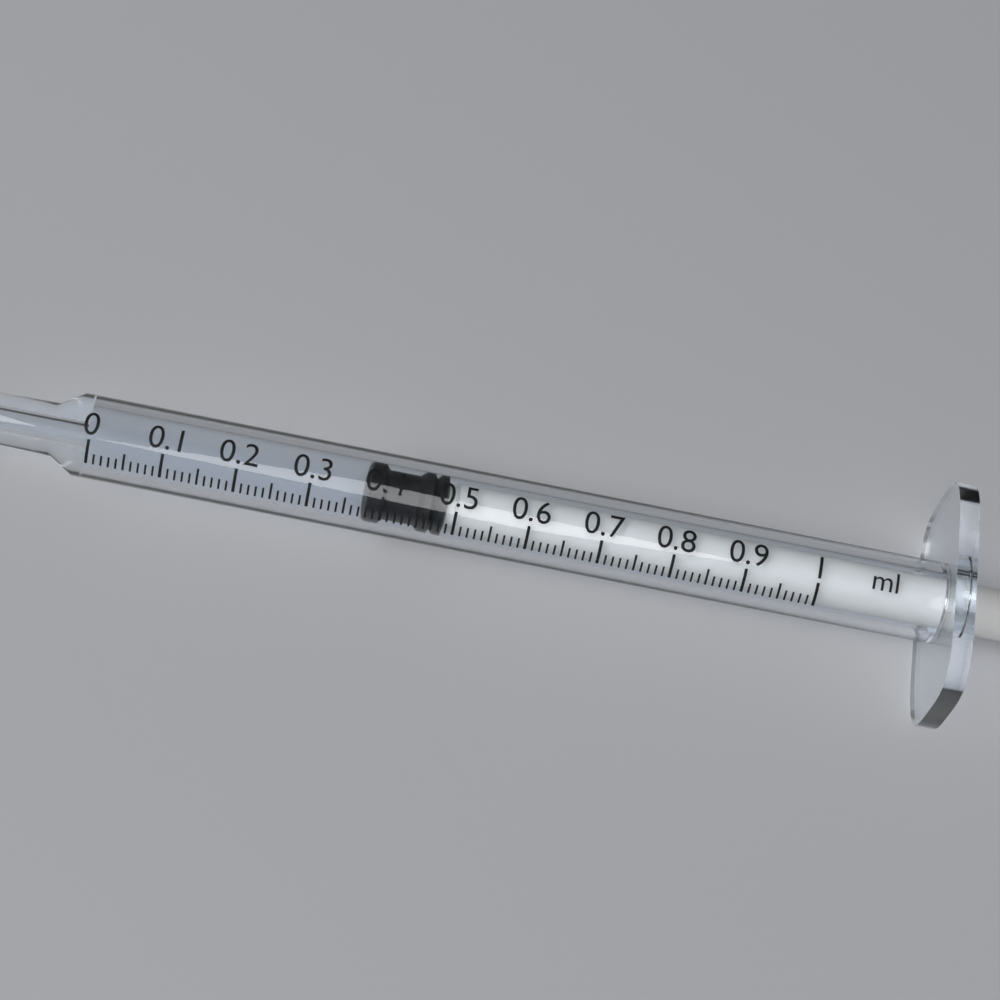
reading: 0.38 ml
